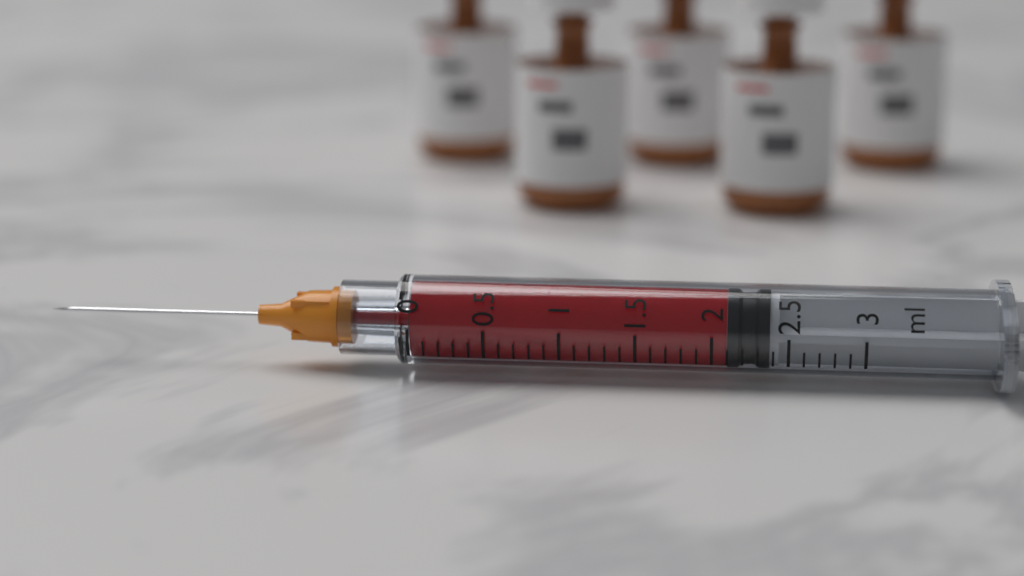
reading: 2.1 ml
